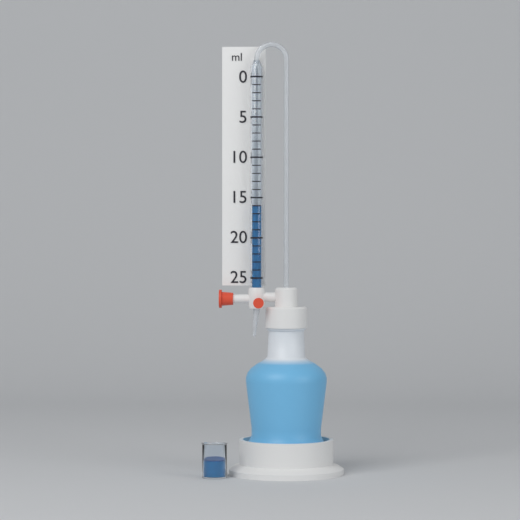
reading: 16 ml
